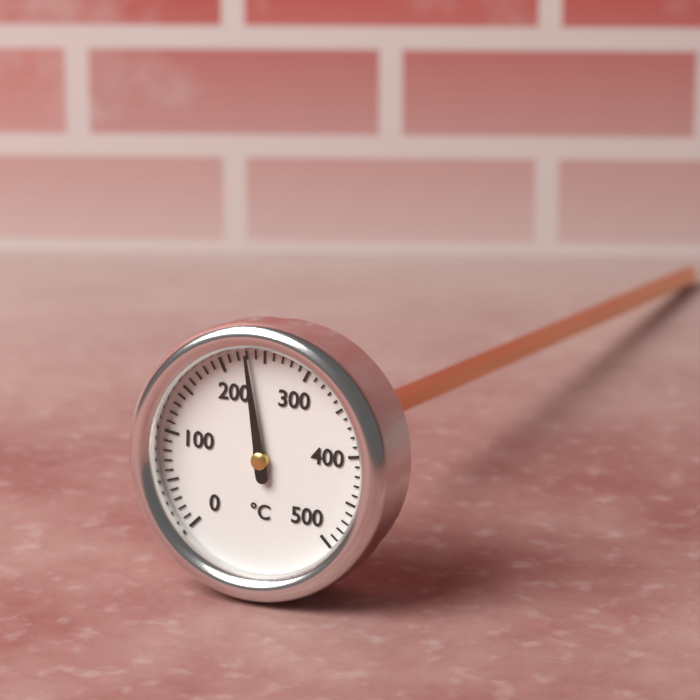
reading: 230 °C
